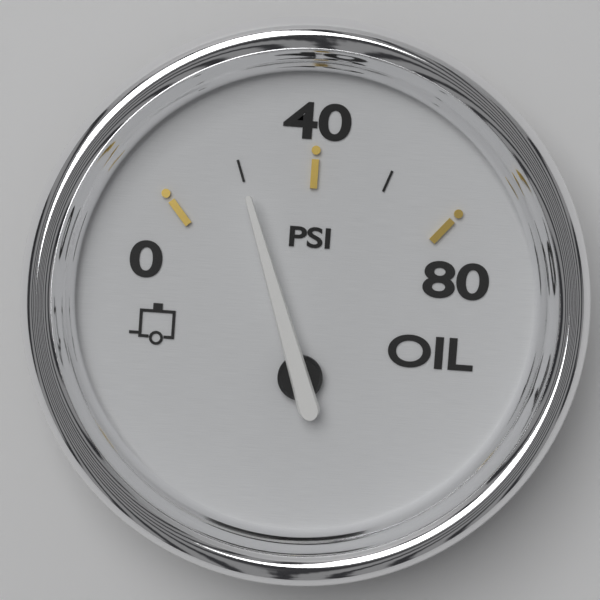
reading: 20 psi
